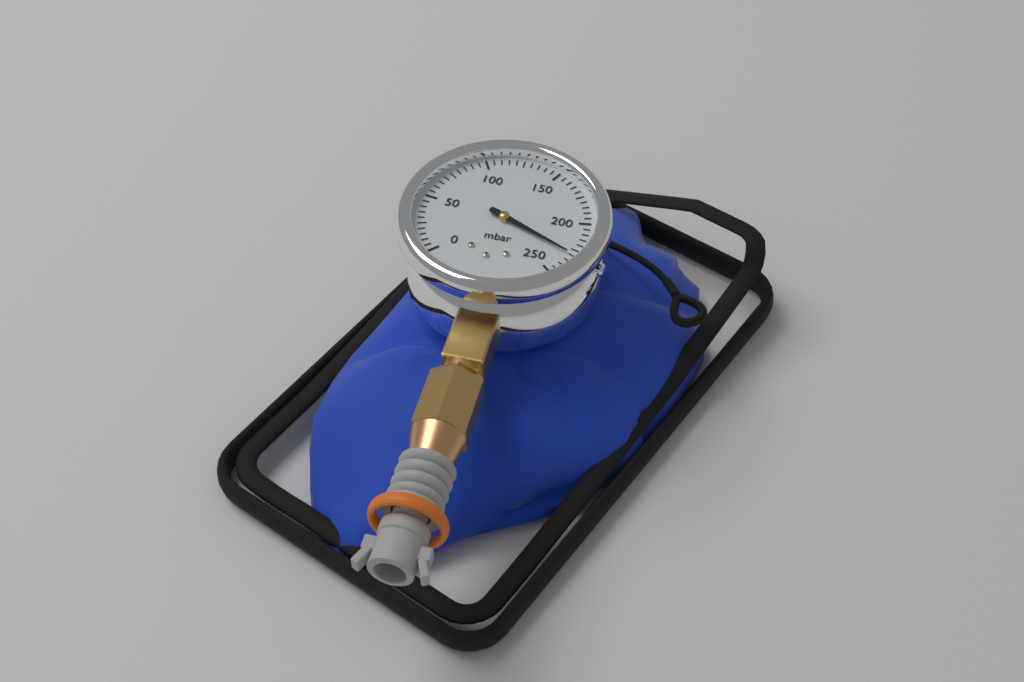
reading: 230 mbar
